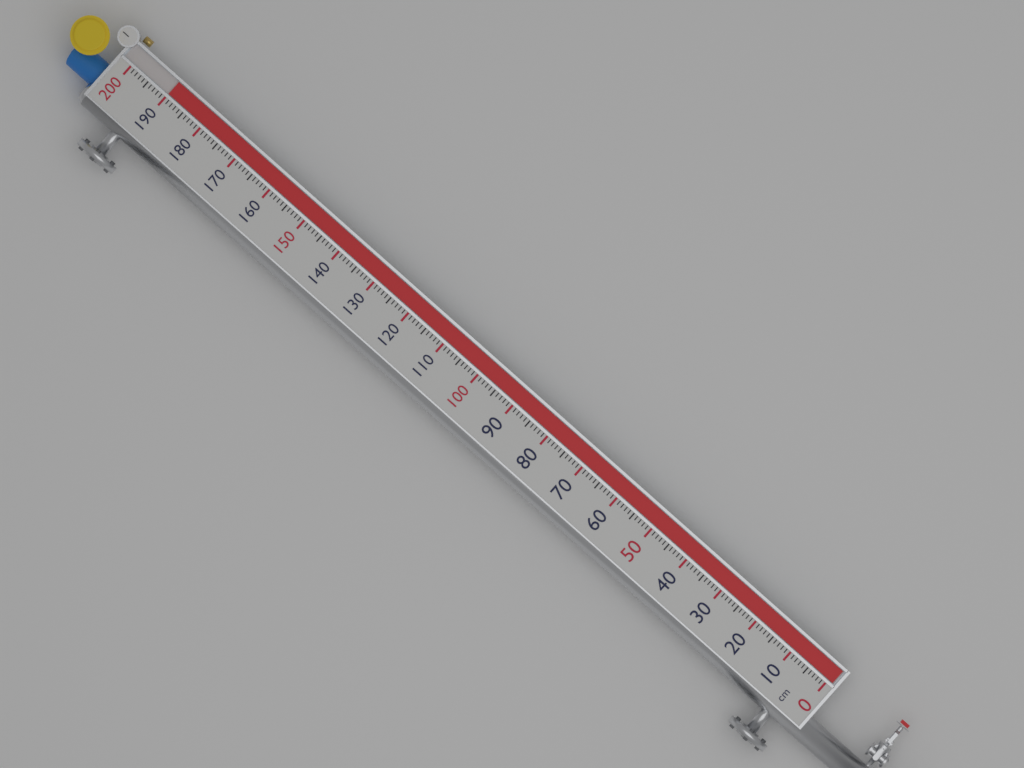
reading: 190 cm
